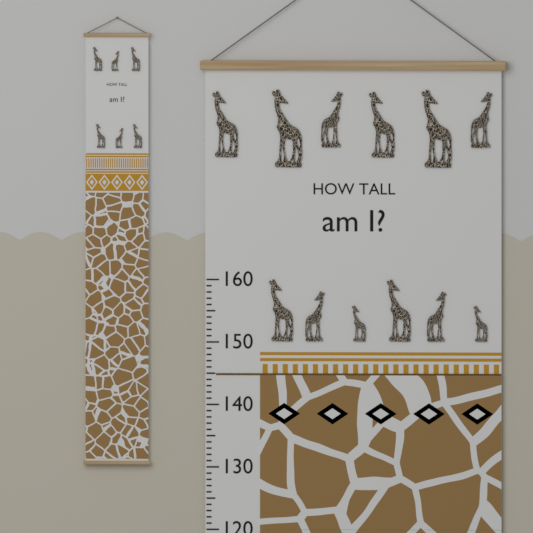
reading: 145 (no unit)
